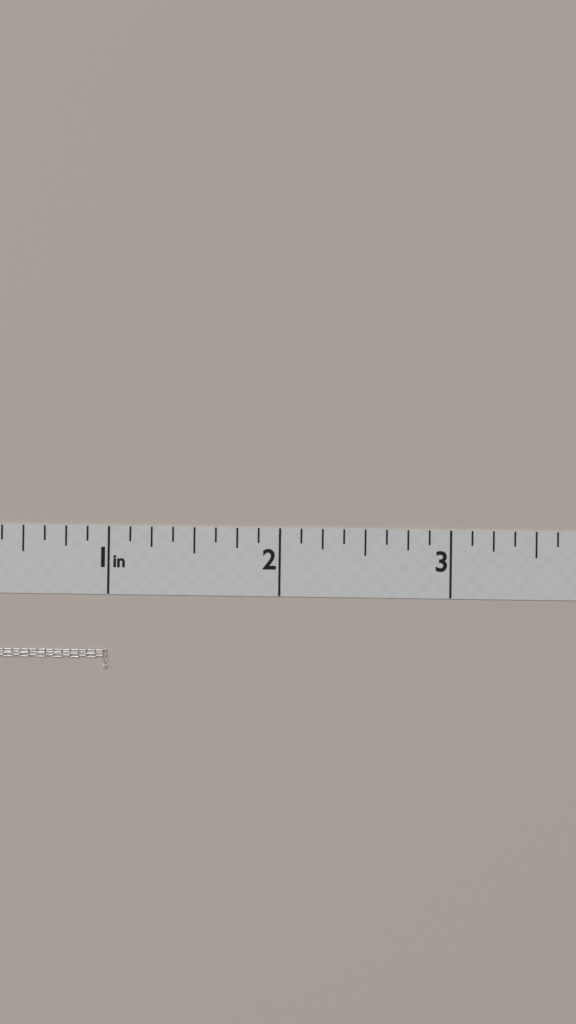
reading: 1.000 in
